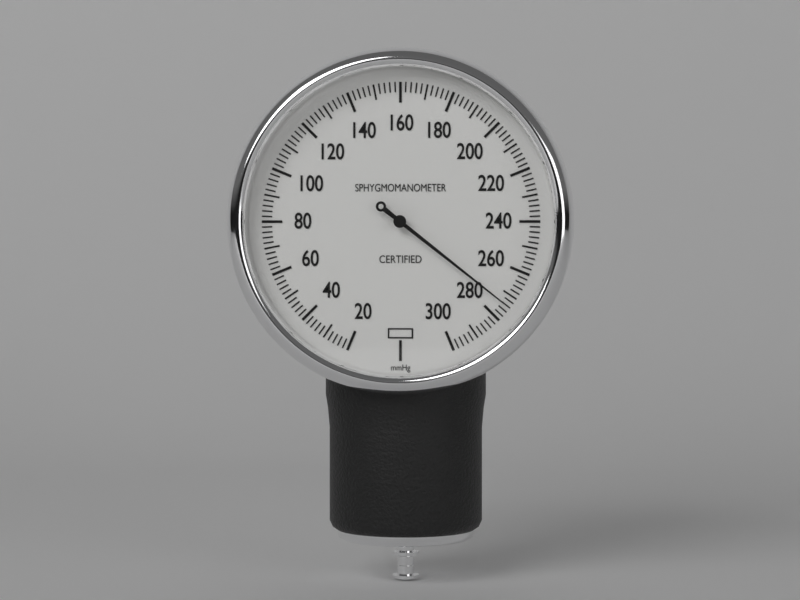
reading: 274 mmHg
